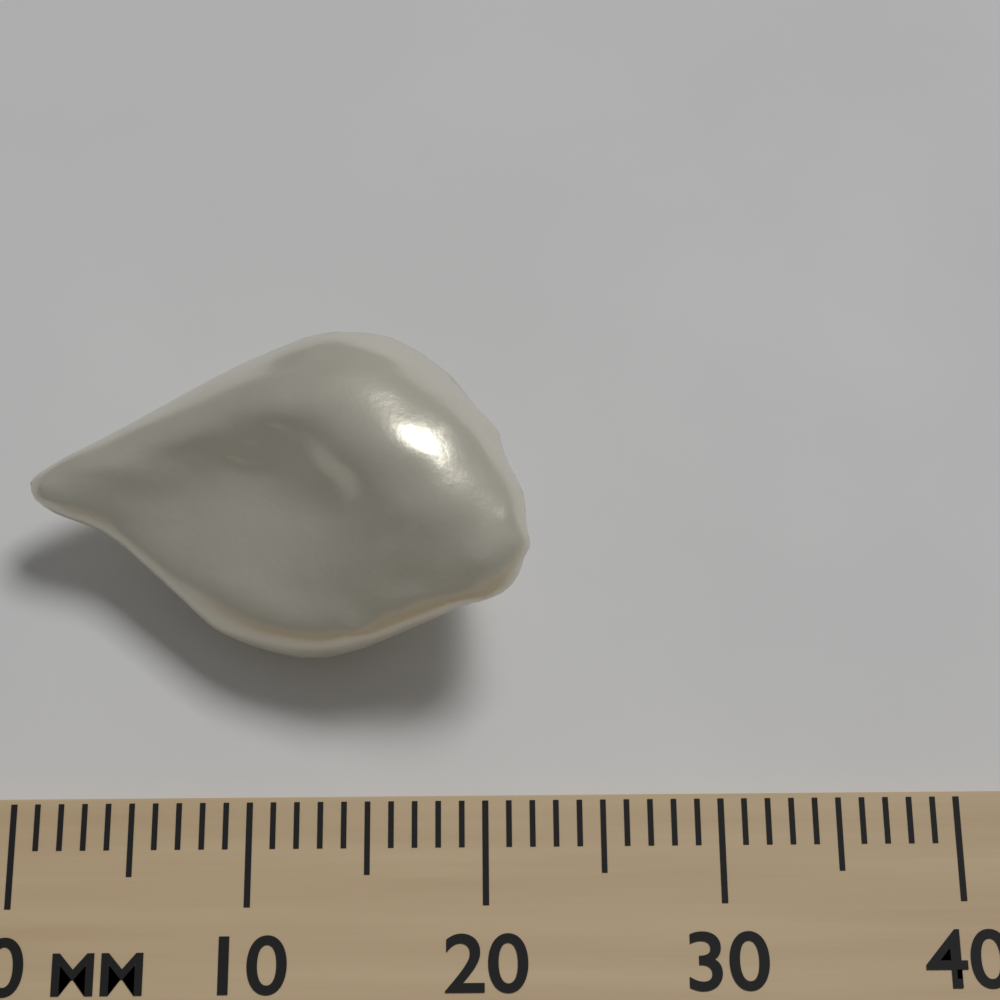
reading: 22 mm
